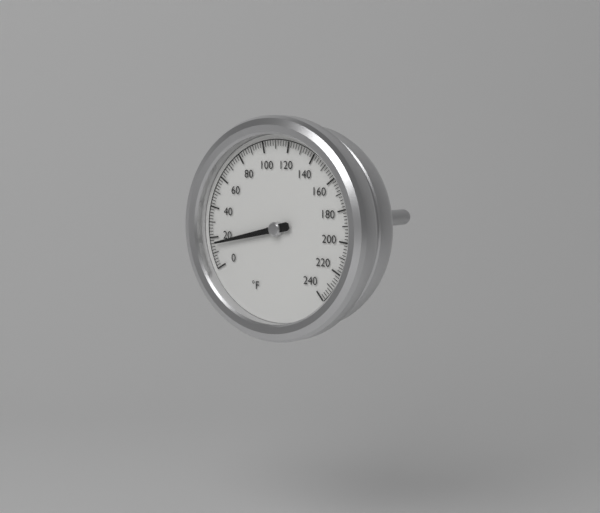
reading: 16 °F
